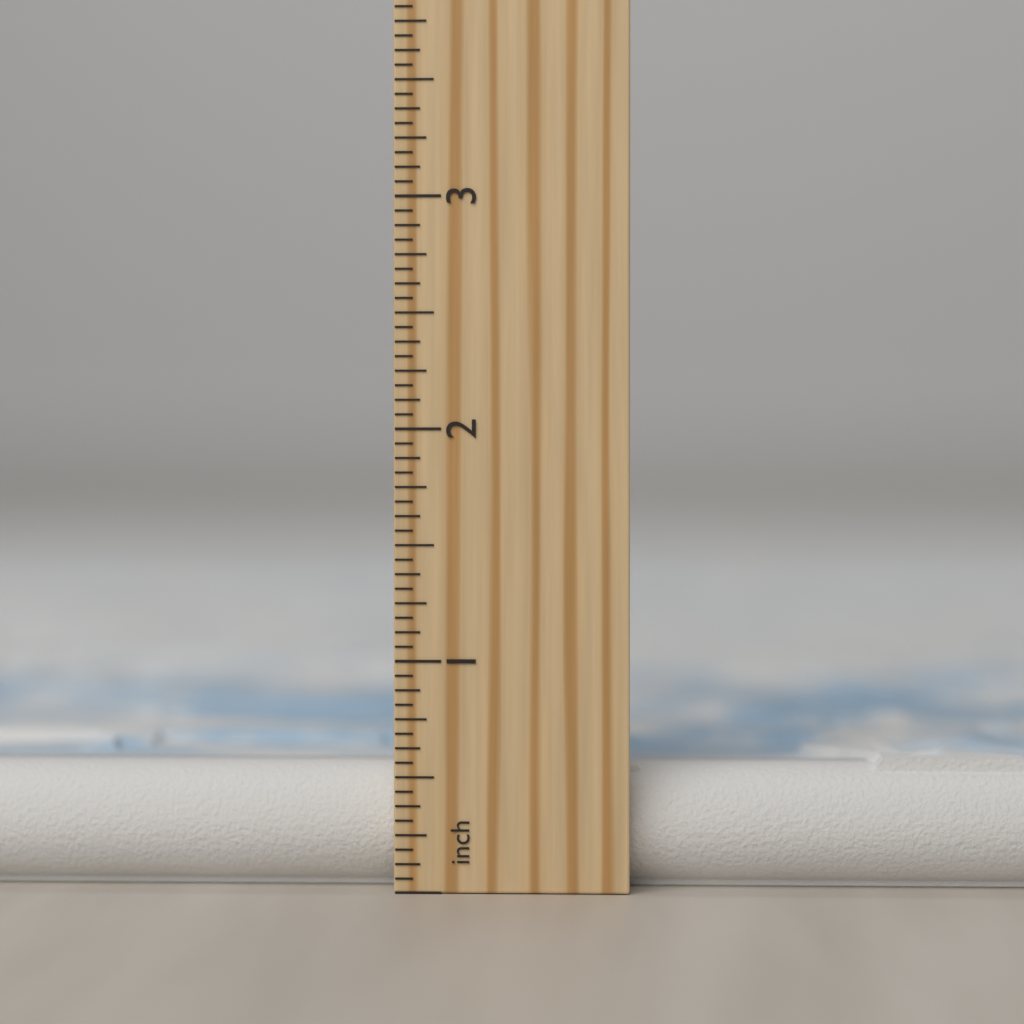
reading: 0.5625 inch
